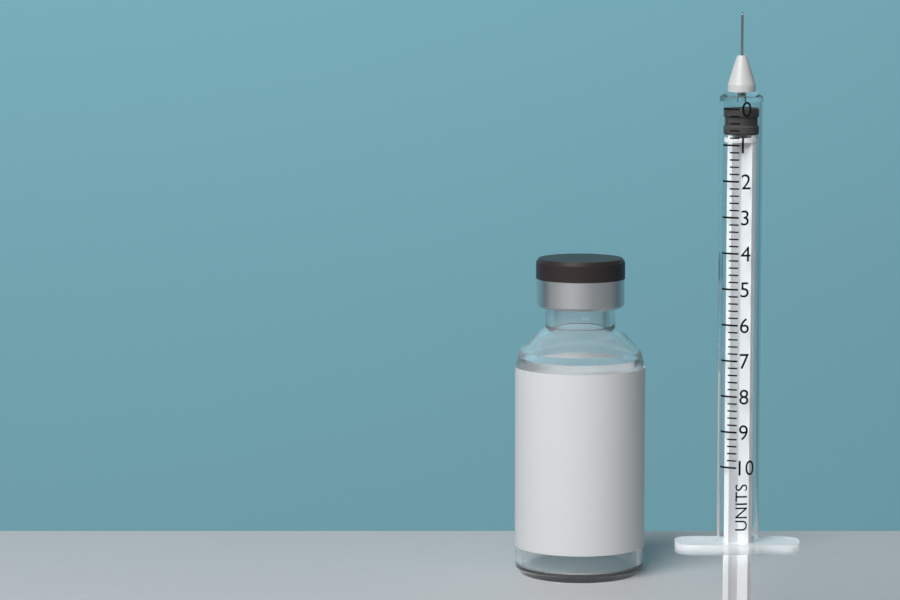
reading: 0.0 units
